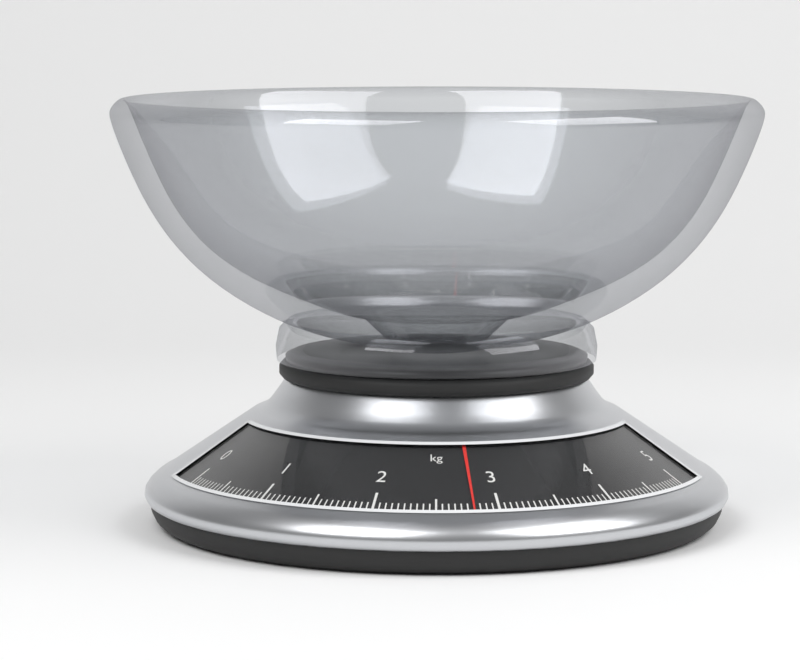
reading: 2.80 kg
